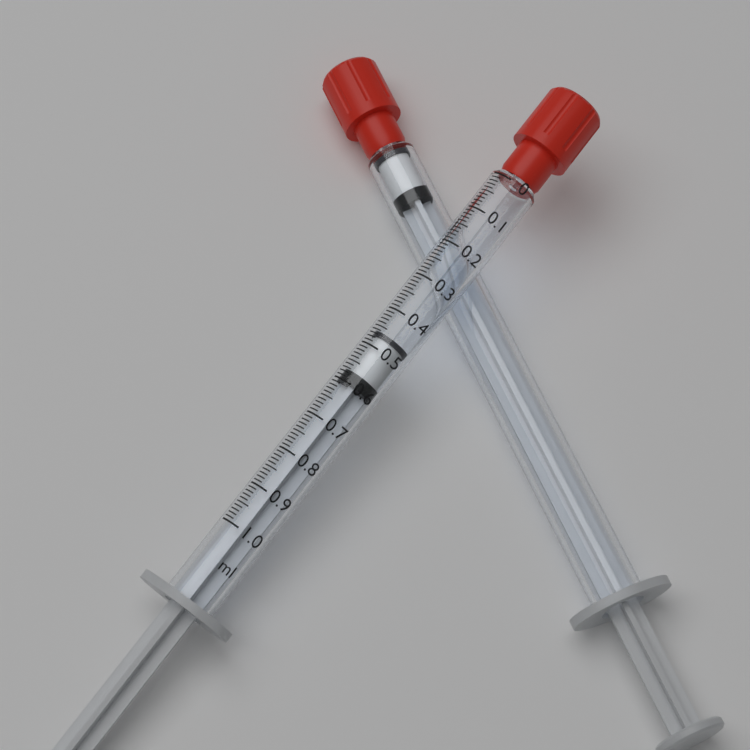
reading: 0.46 ml
